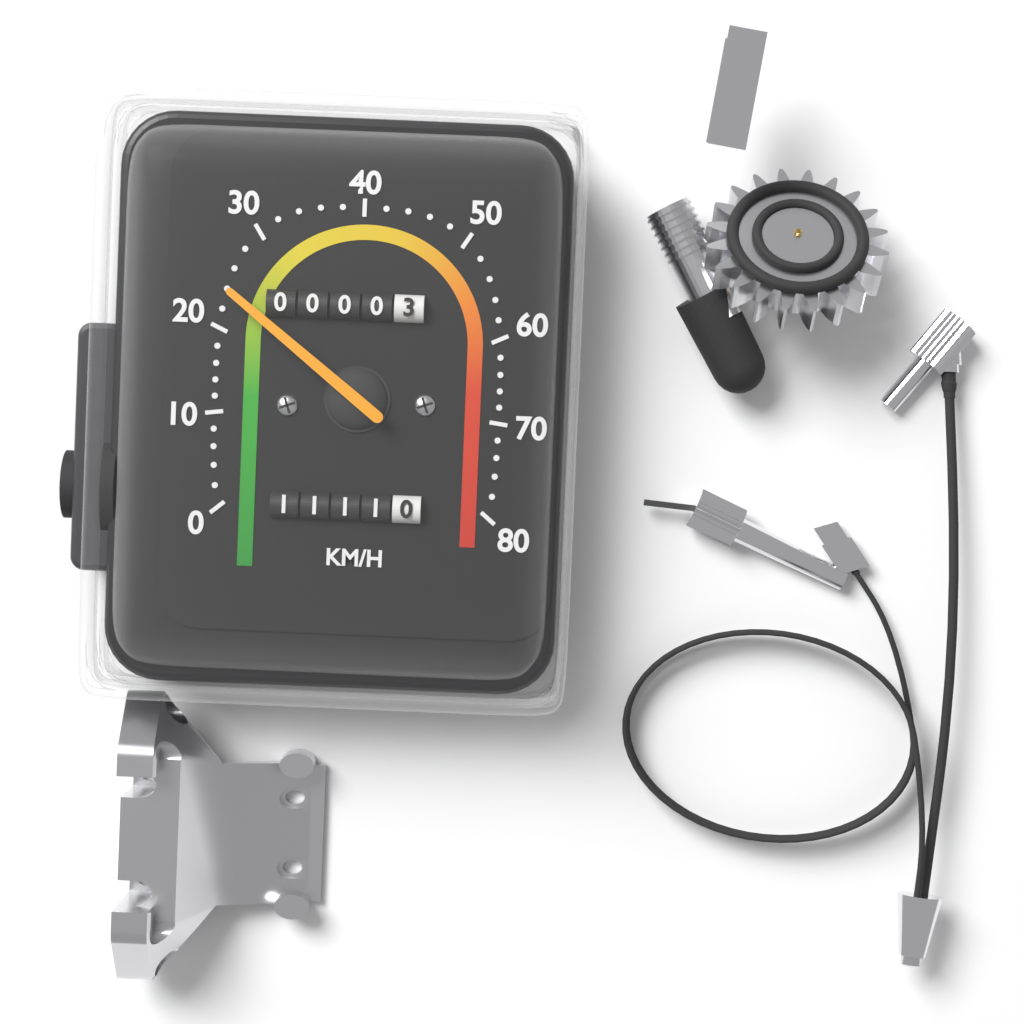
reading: 24 km/h
